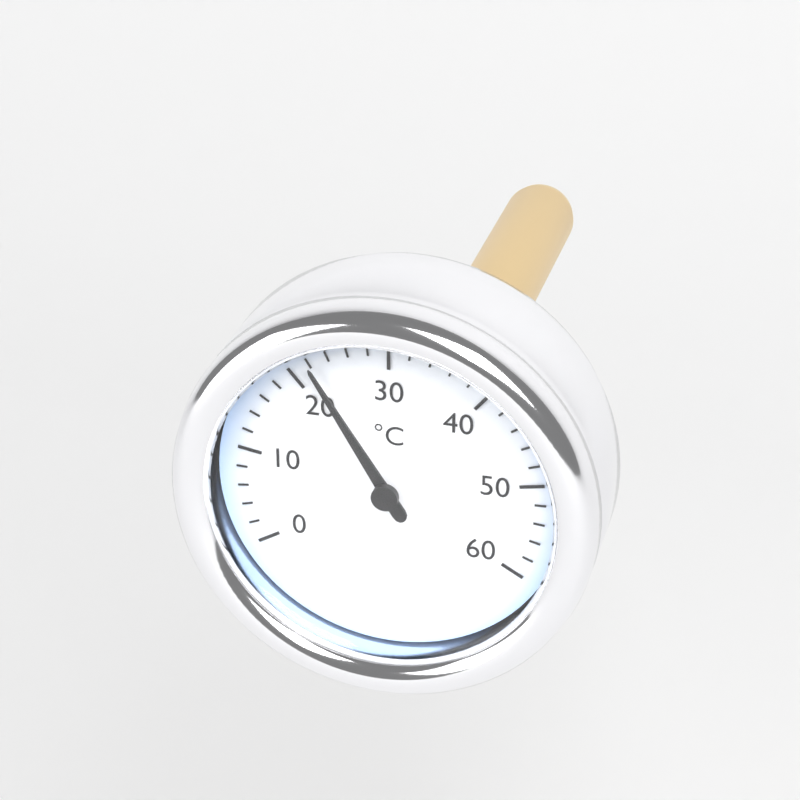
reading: 22 °C
